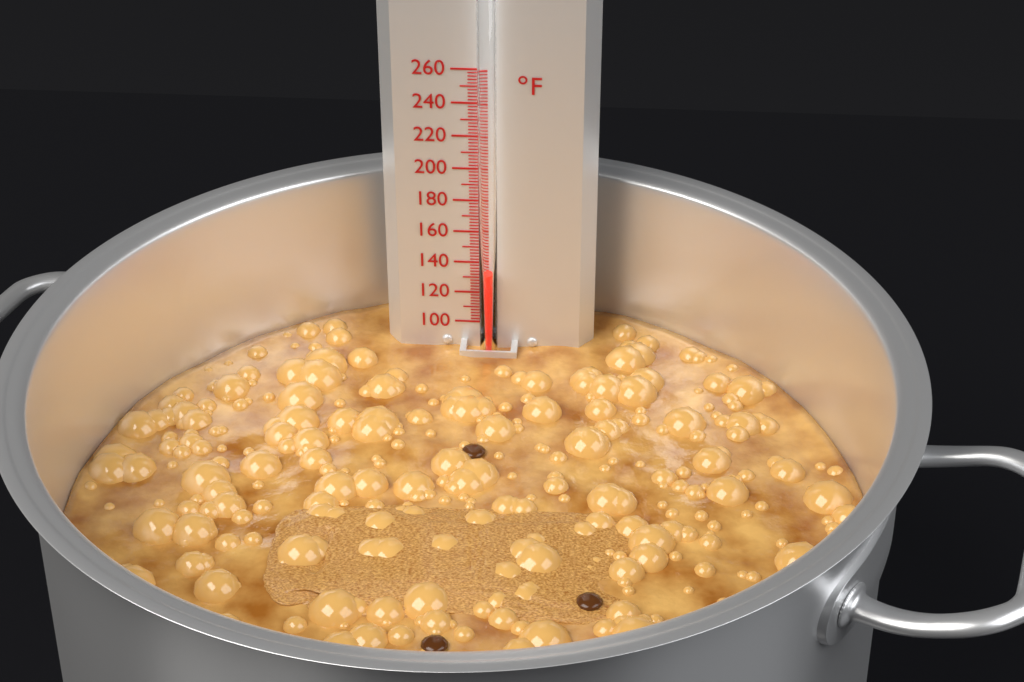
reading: 136 °F
